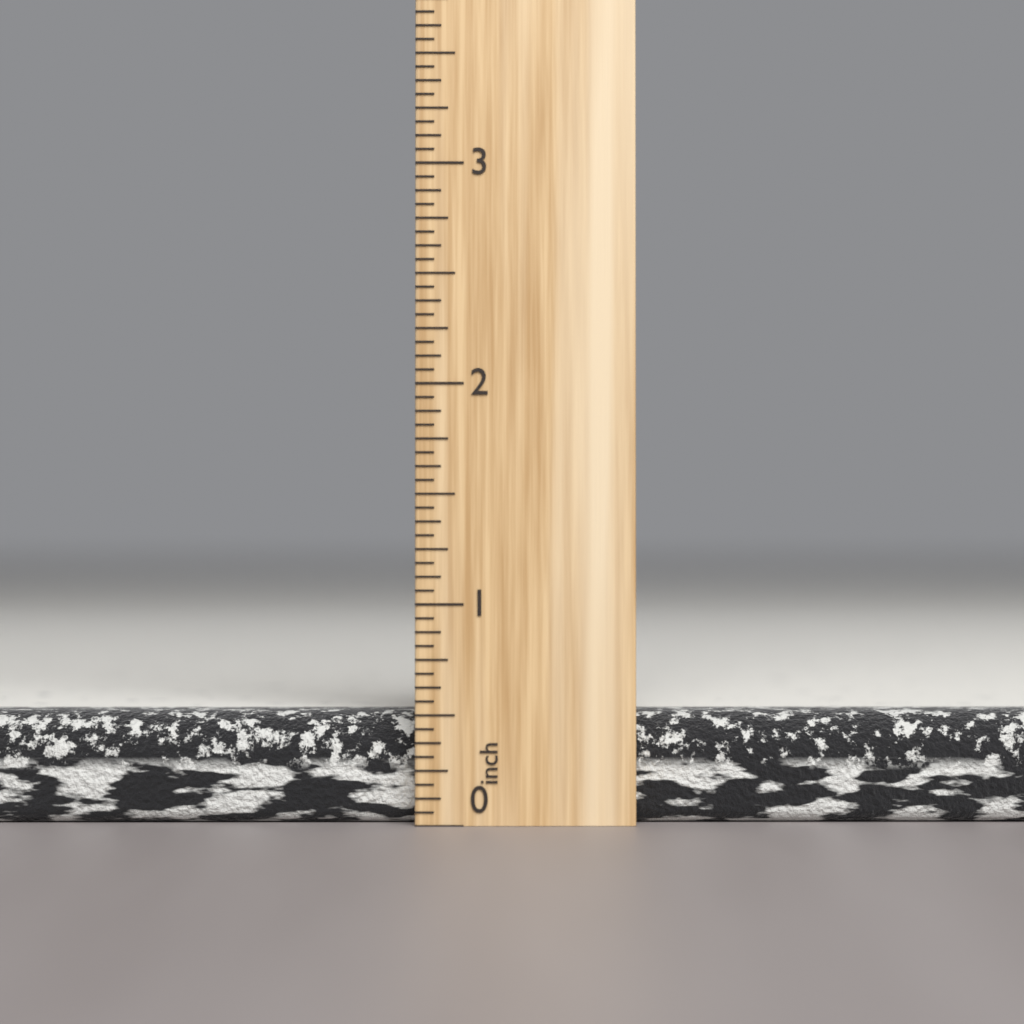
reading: 0.5000 inch
